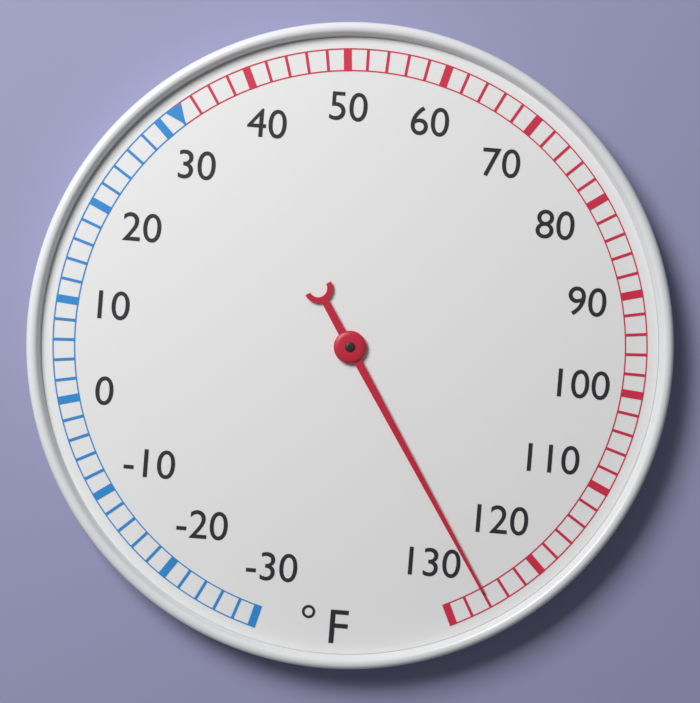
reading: 126 °F
